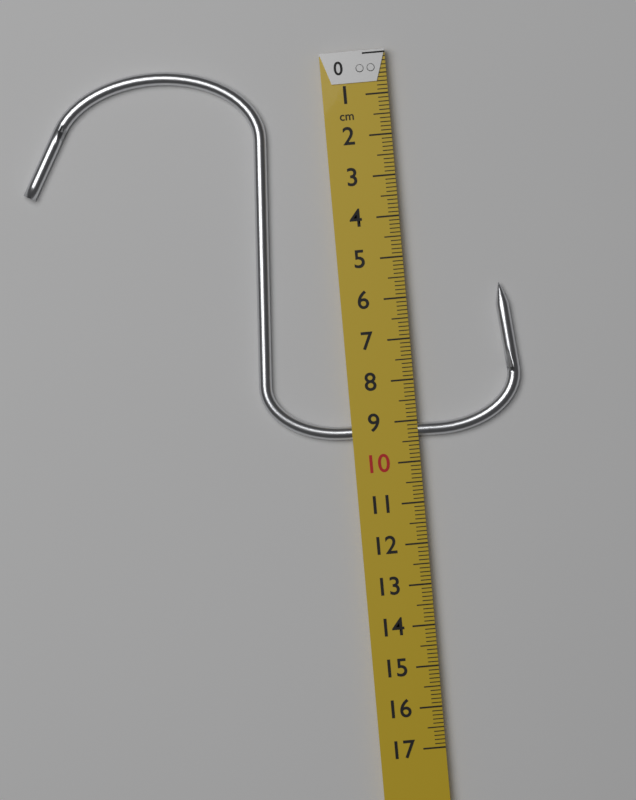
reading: 9.4 cm
